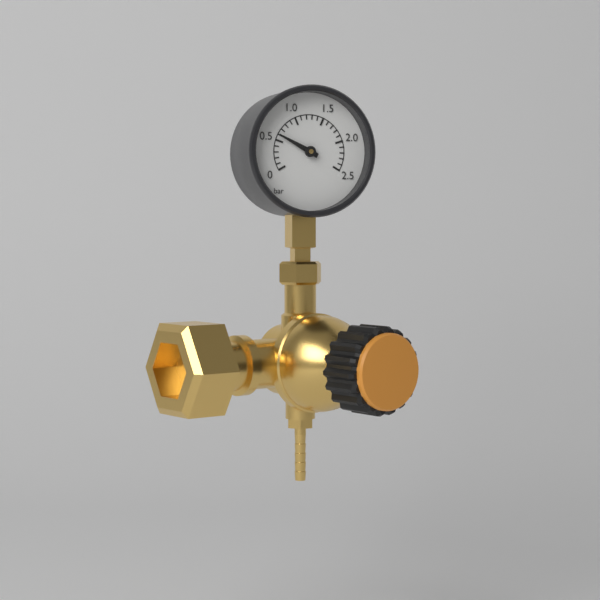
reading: 0.6 bar
